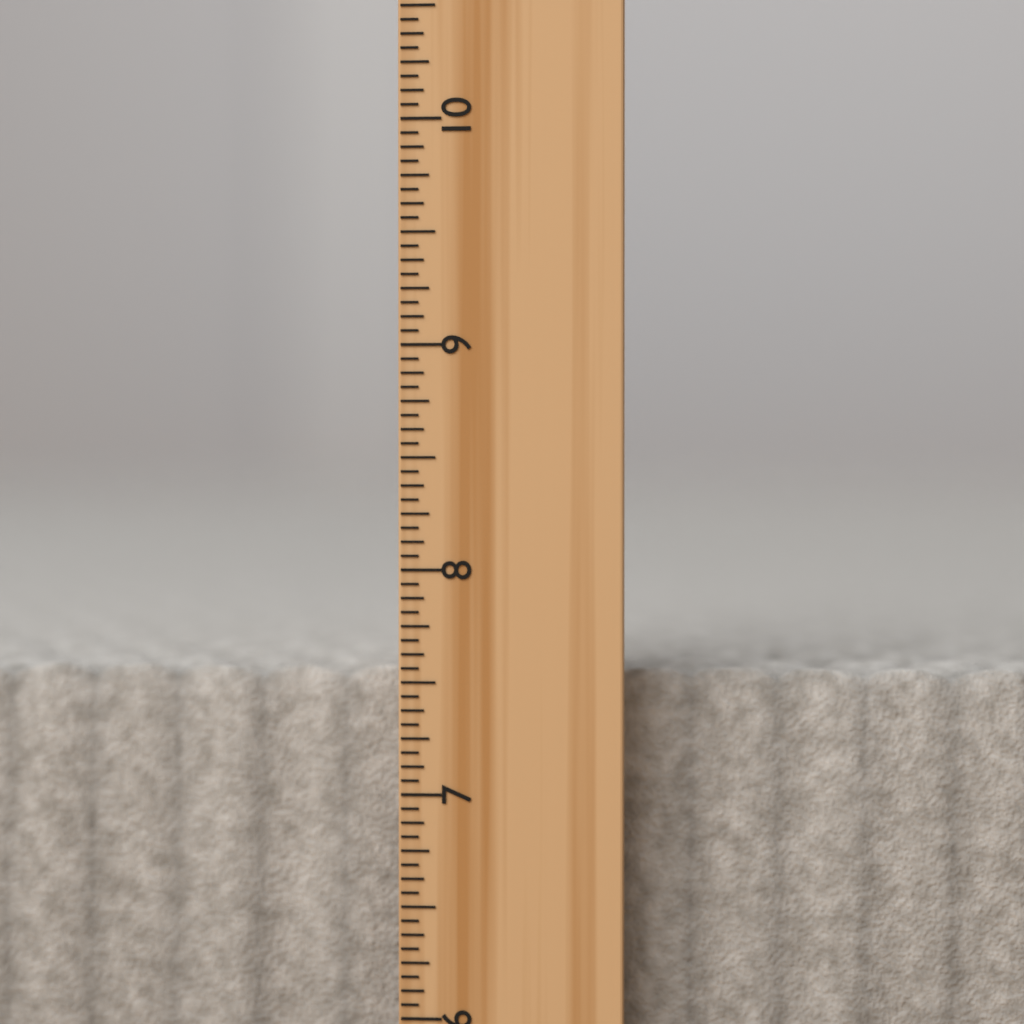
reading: 7.5625 inch
